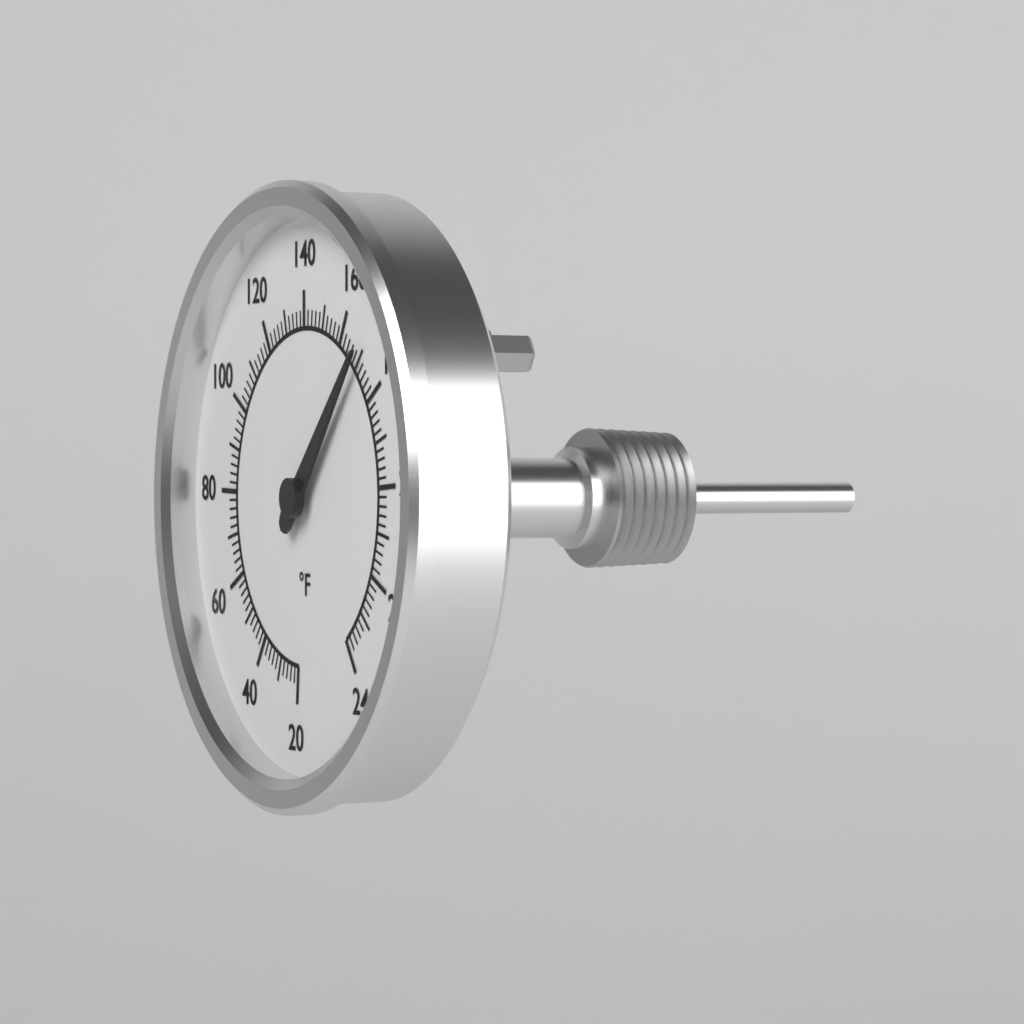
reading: 170 °F
